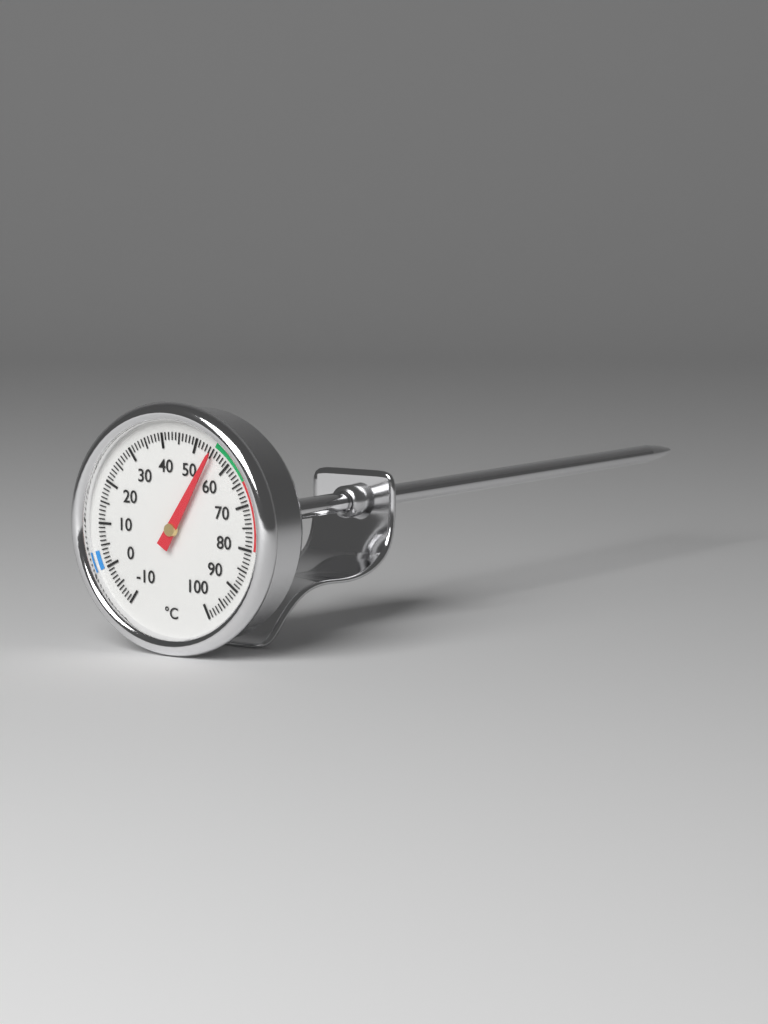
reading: 55 °C
